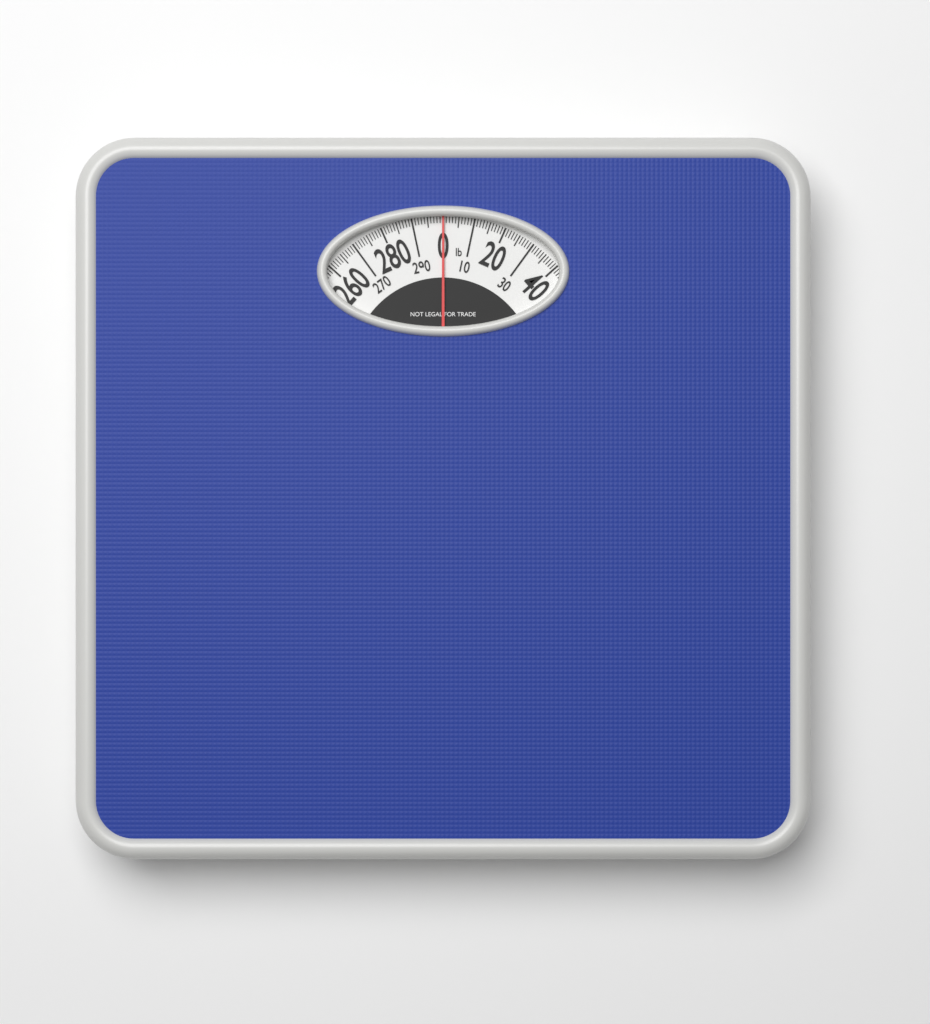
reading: 0 lb
